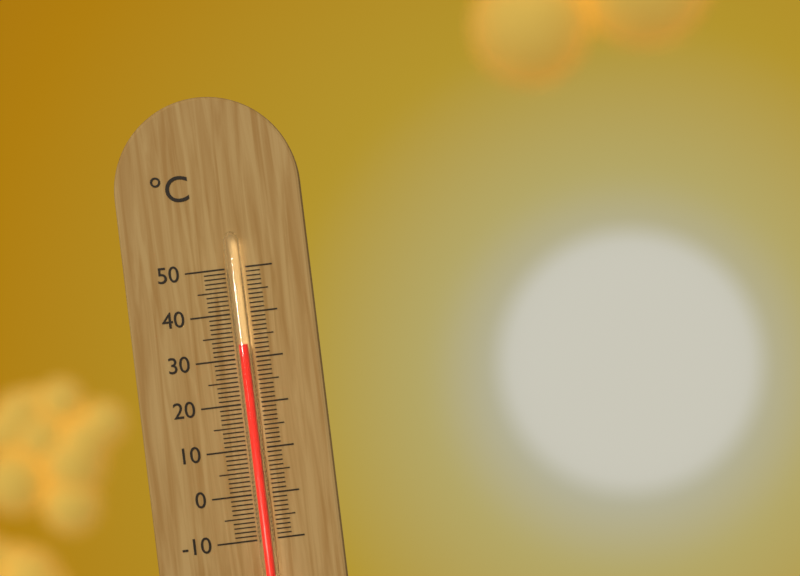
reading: 33 °C
